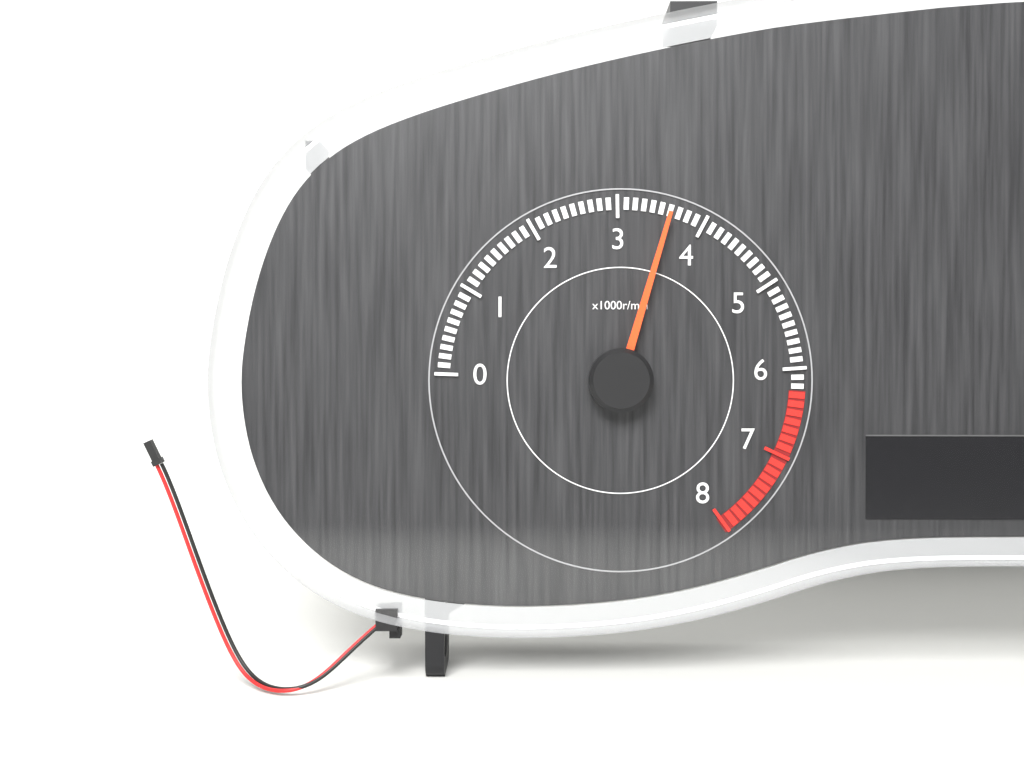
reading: 3600 r/min
